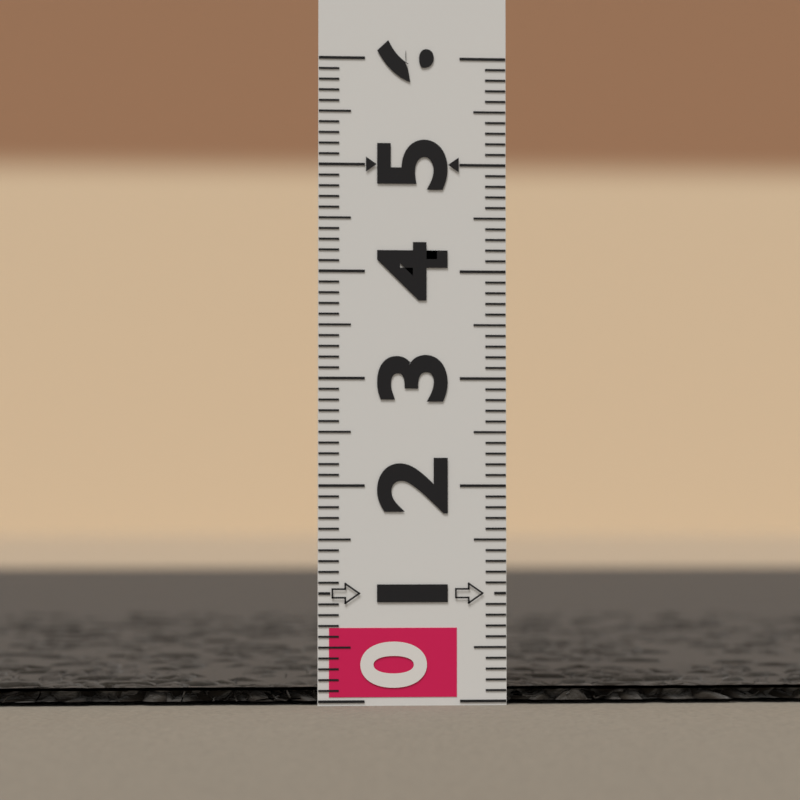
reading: 0.1 (no unit)
